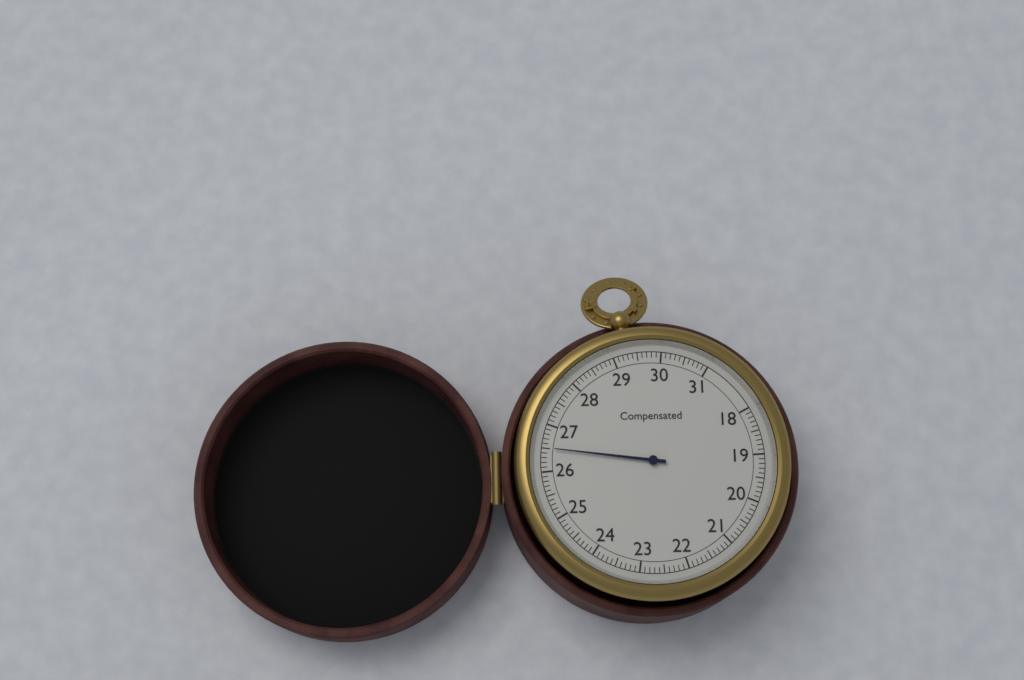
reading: 26.5 (no unit)
